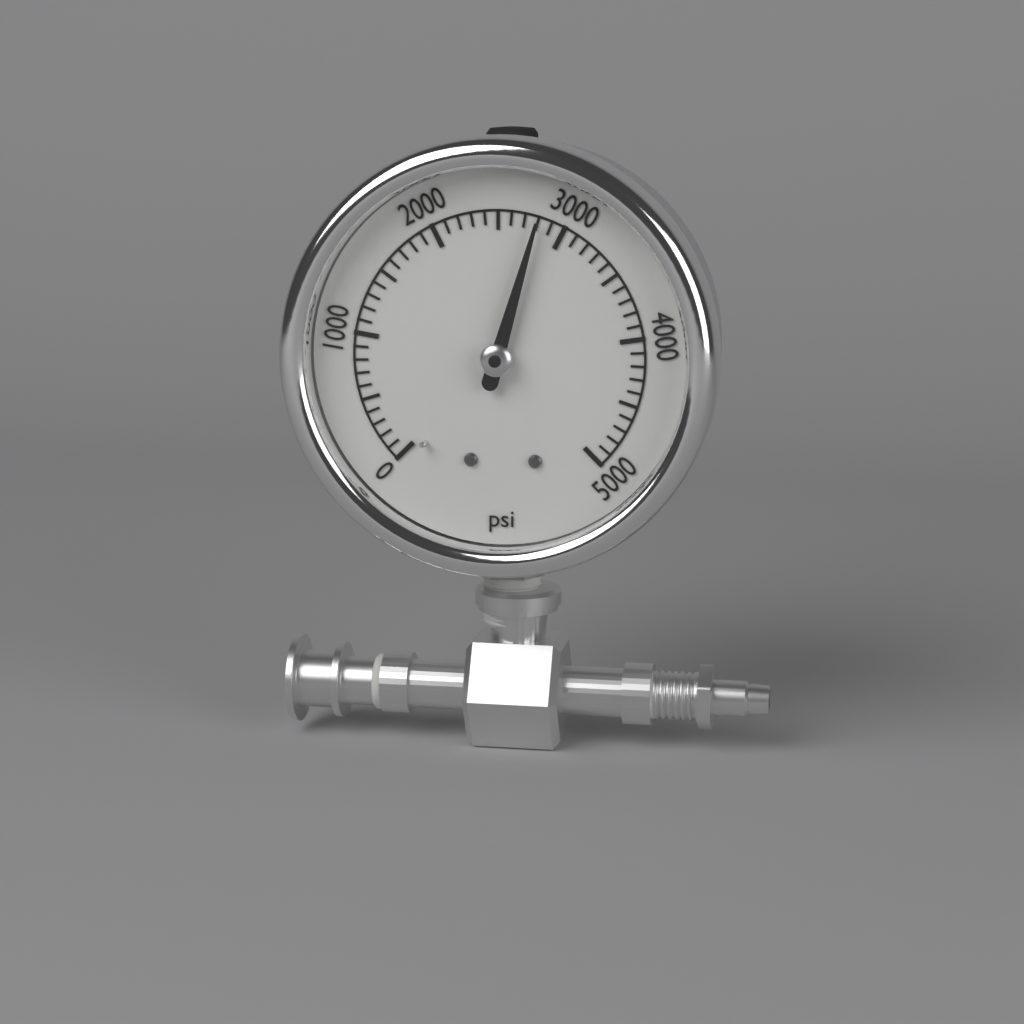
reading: 2800 psi
